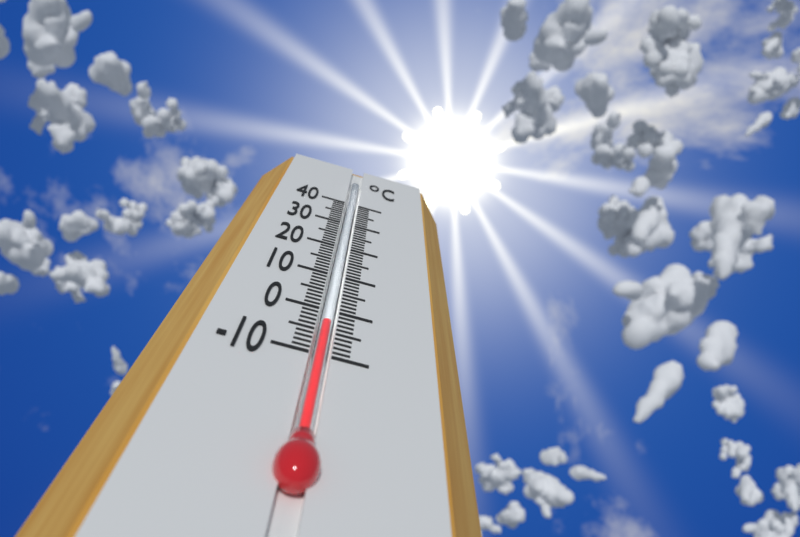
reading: -3 °C
